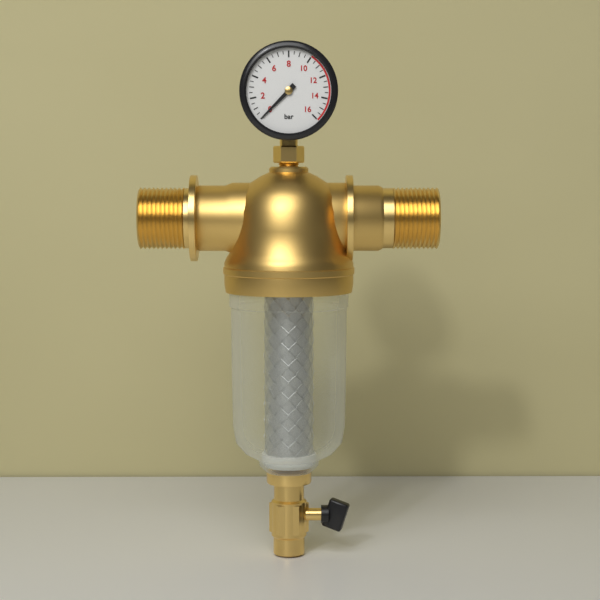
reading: 0.0 bar
